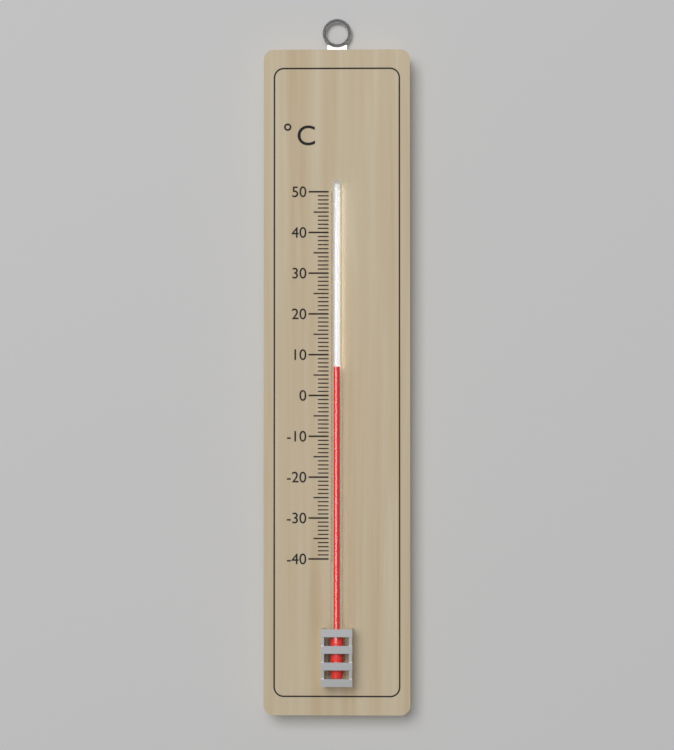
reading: 7 °C
